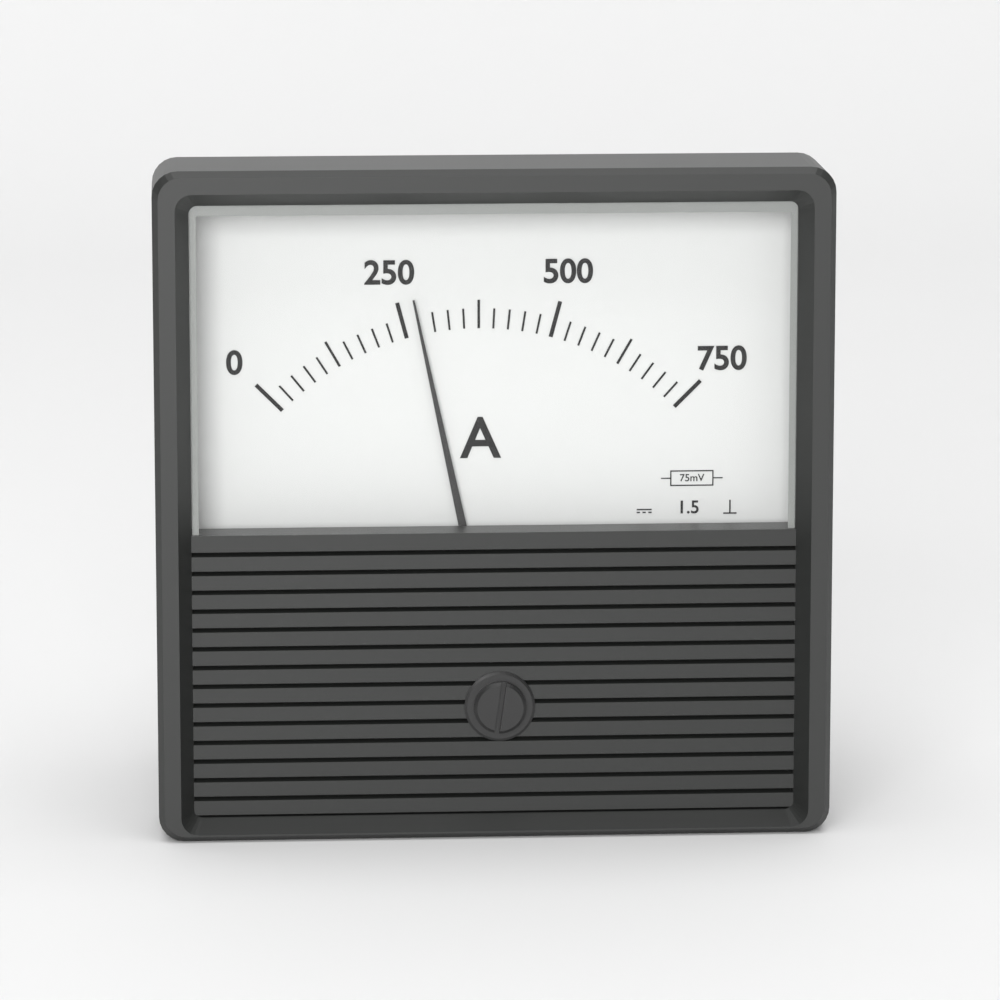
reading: 275 A
